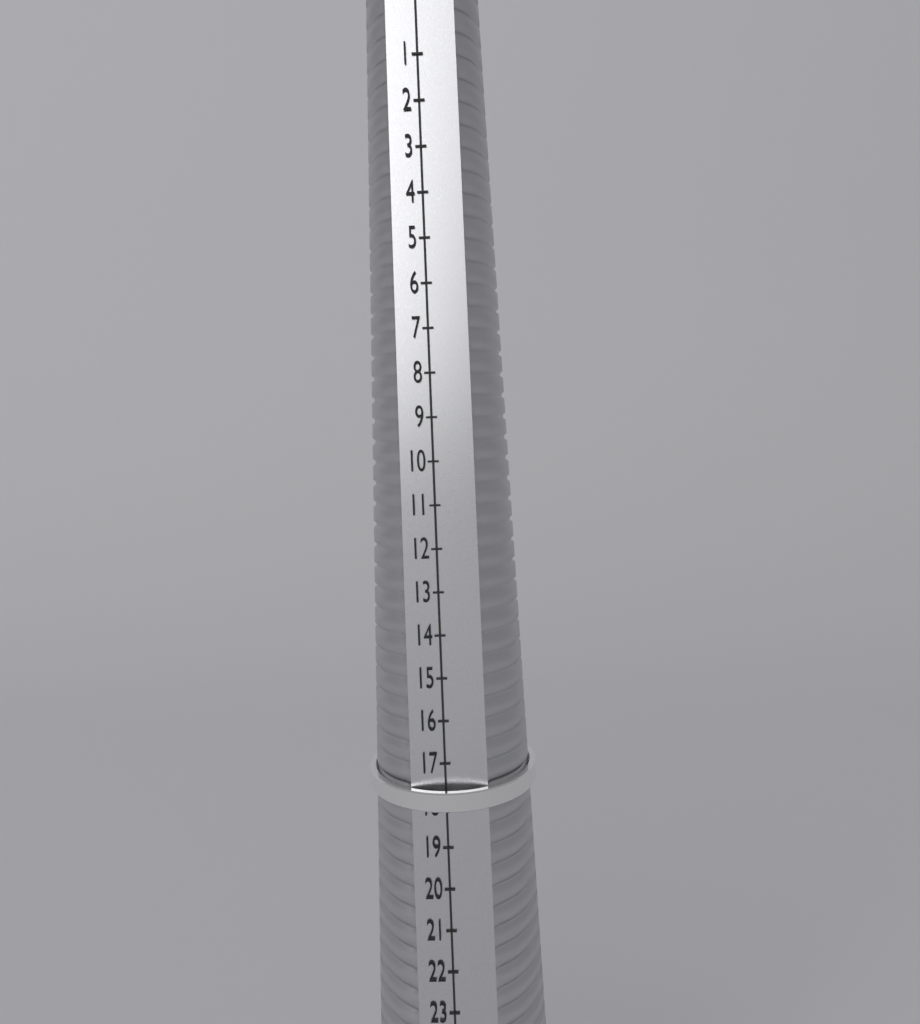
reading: 18 (no unit)
